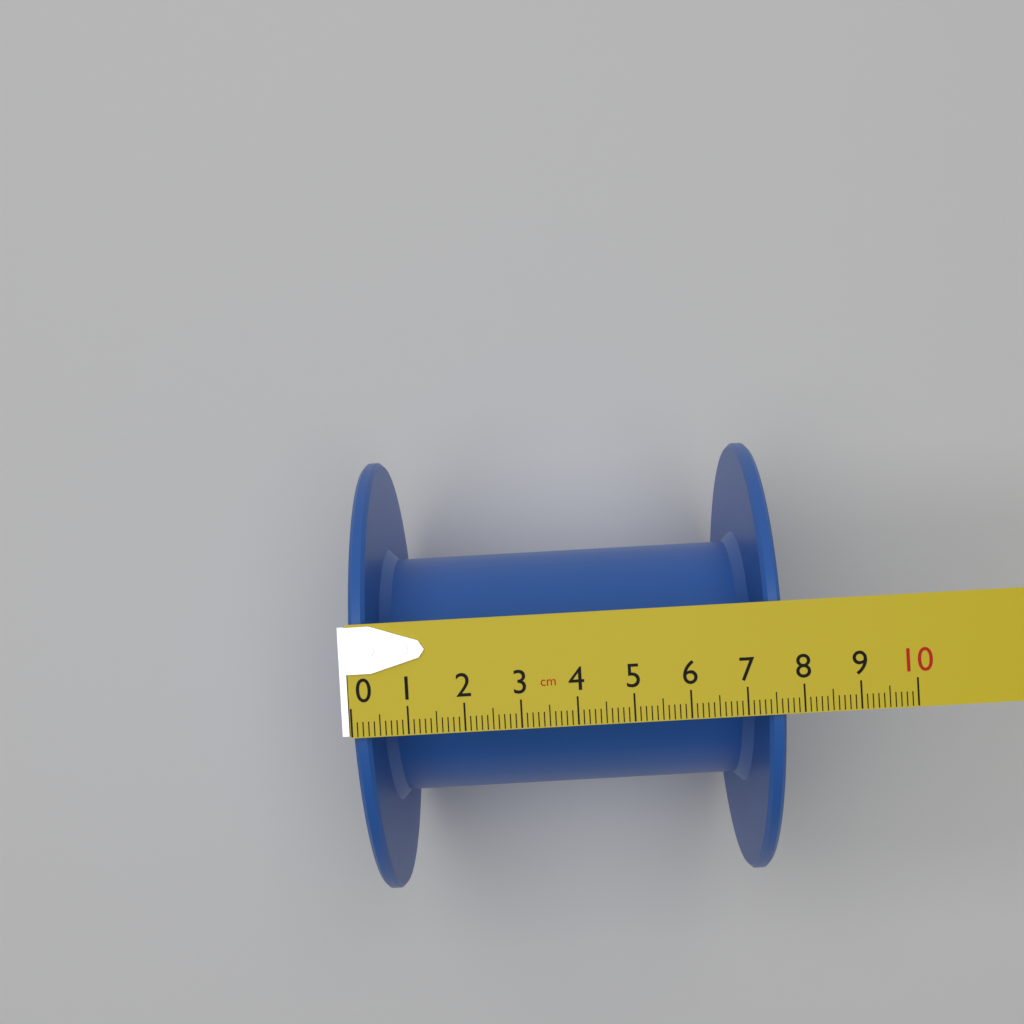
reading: 7.7 cm
